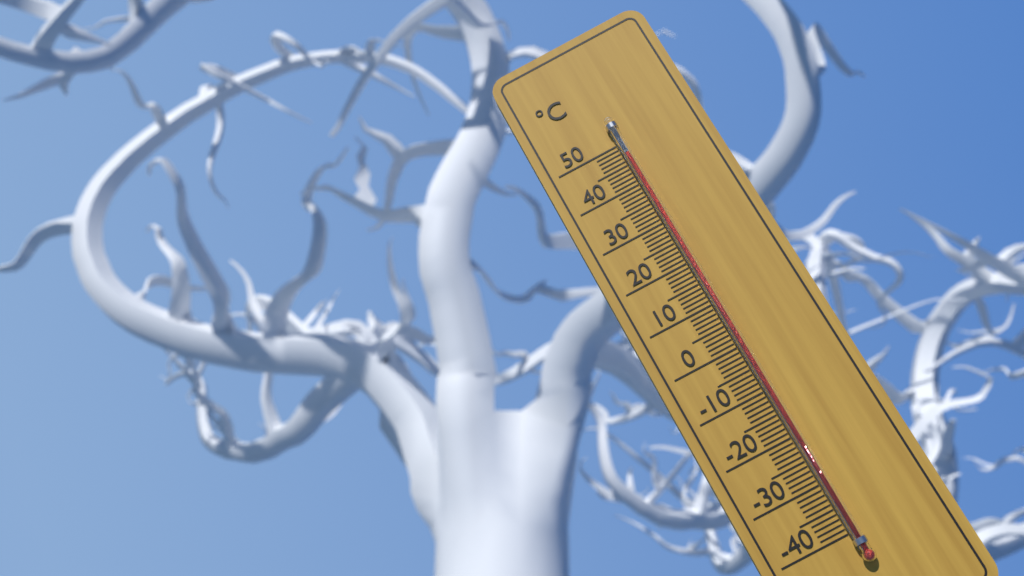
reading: 47 °C
